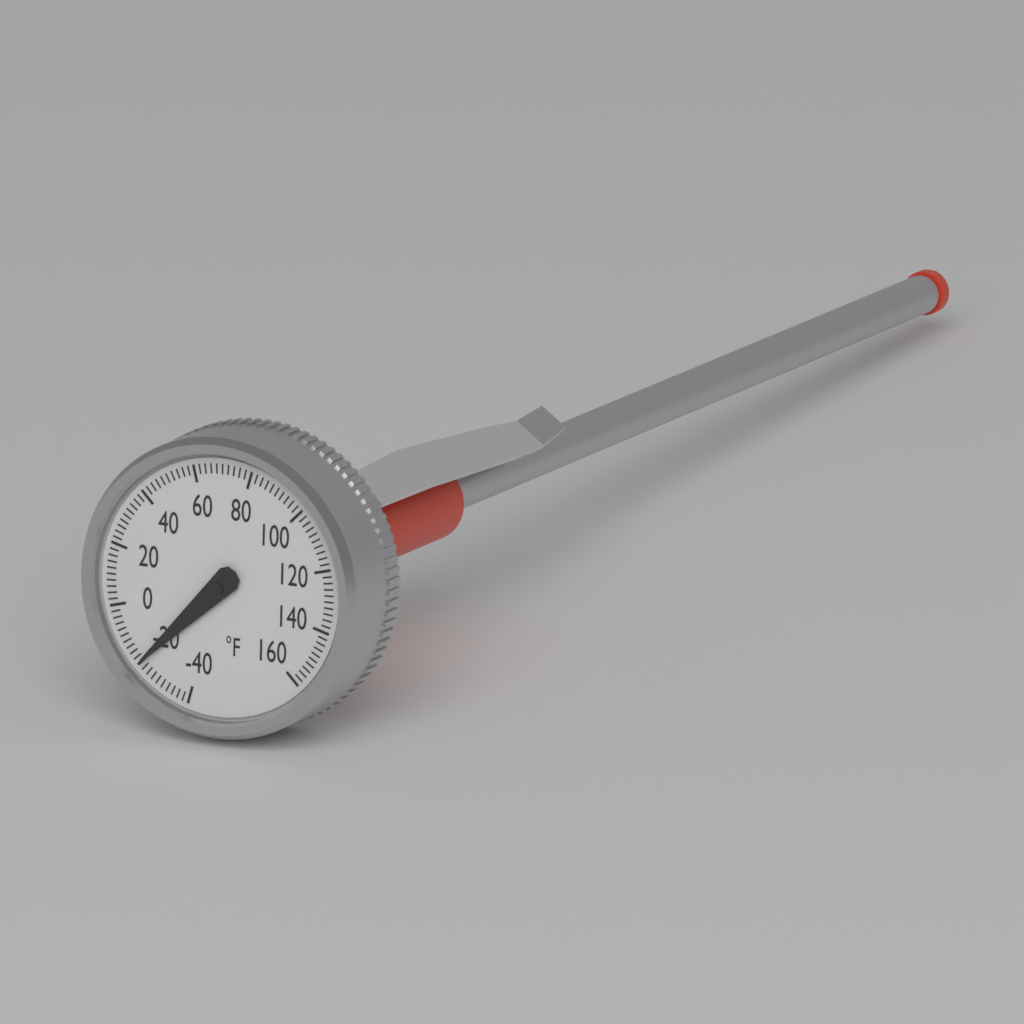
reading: -20 °F
